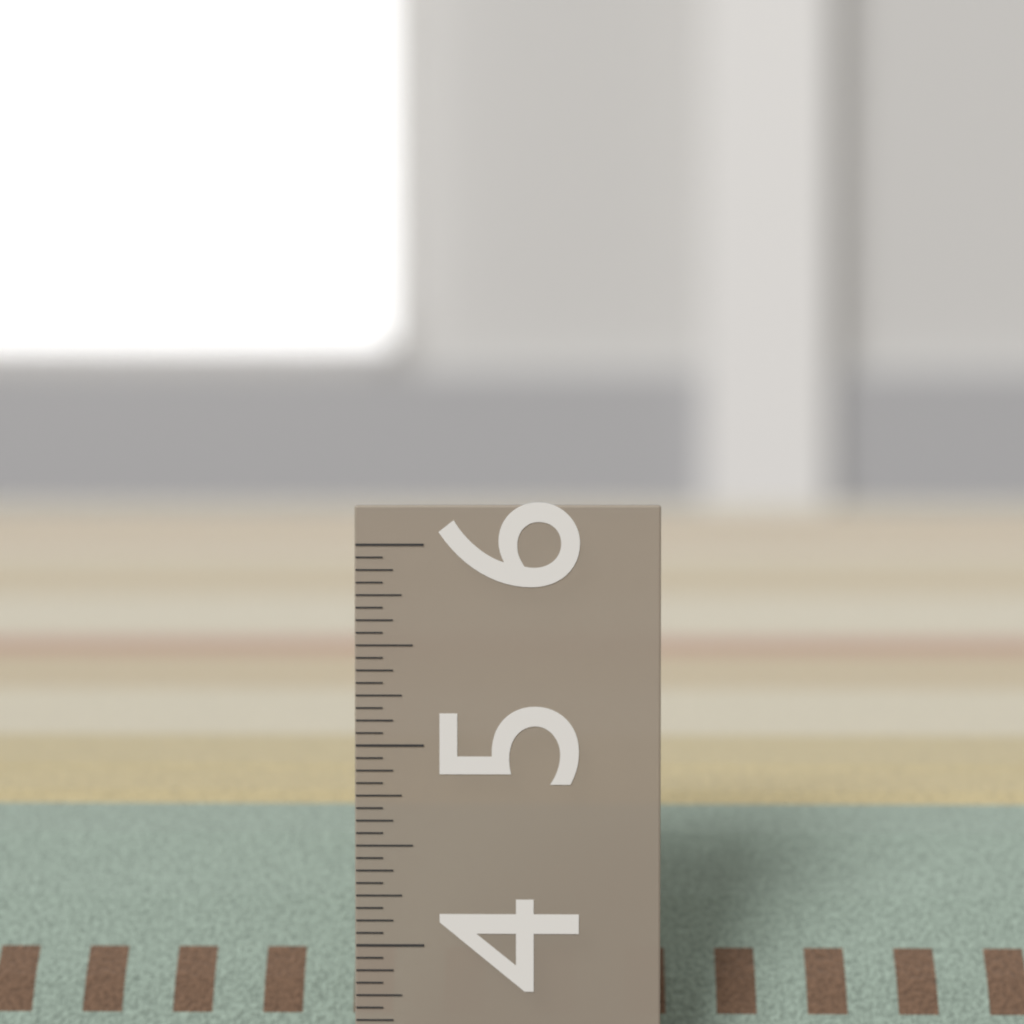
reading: 4.5625 in
